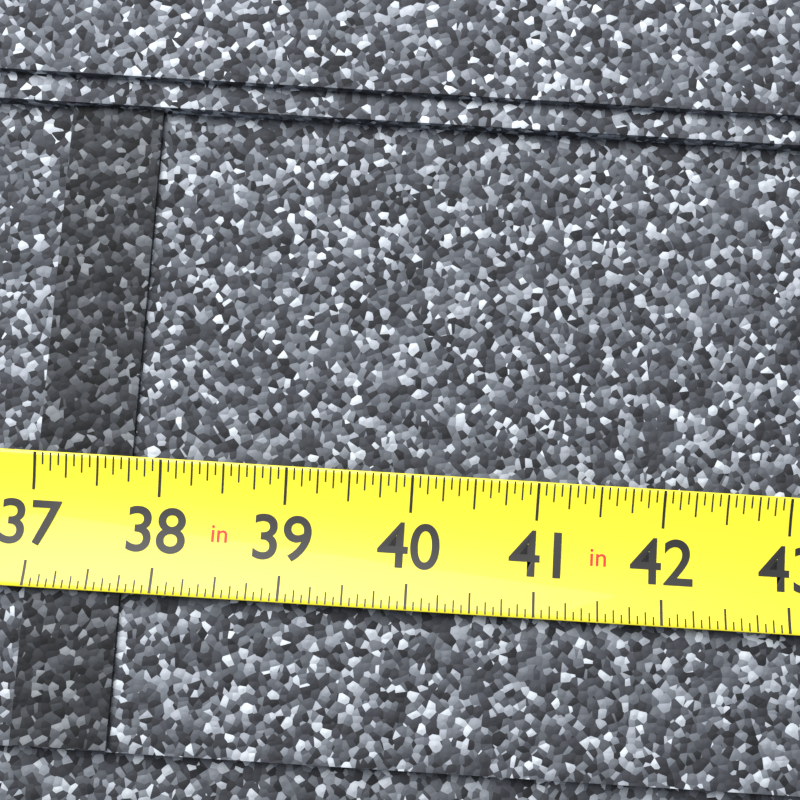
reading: 37.7500 in
